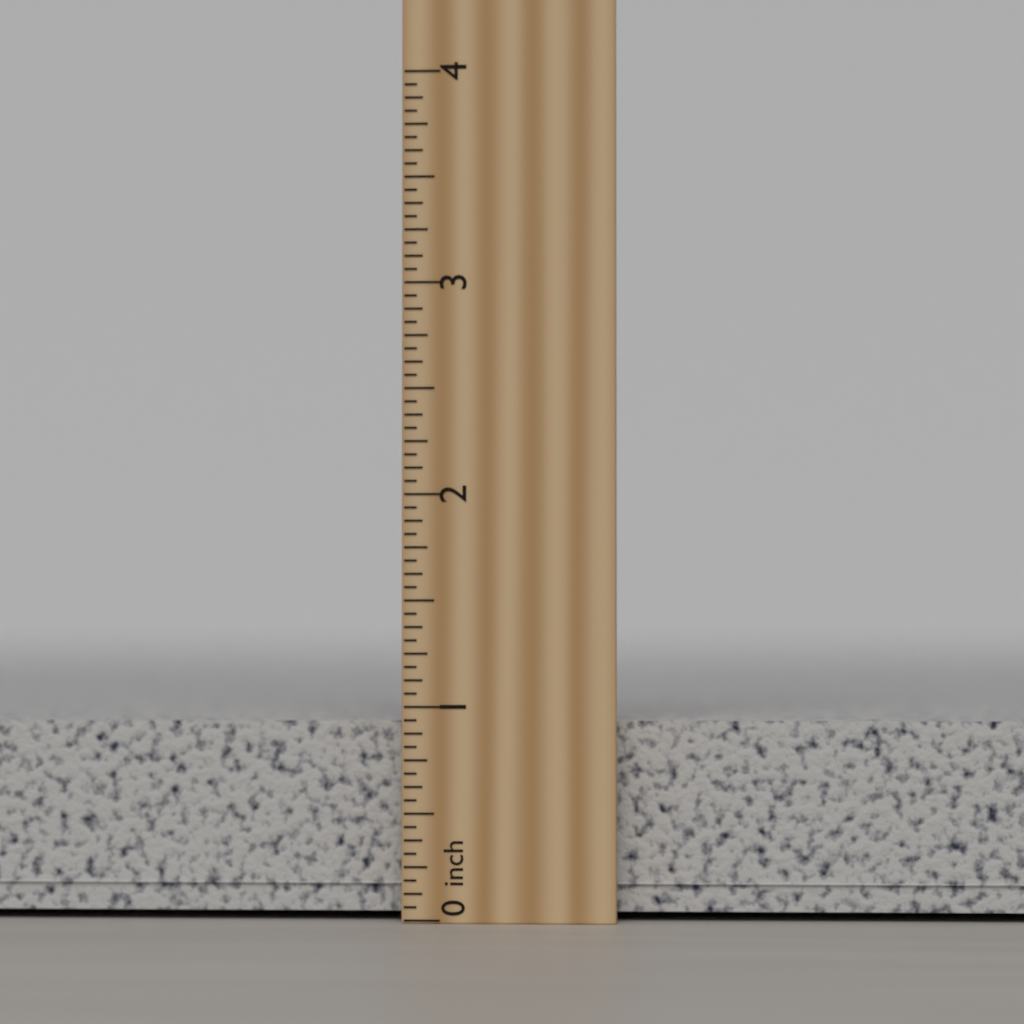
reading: 1.0000 inch
